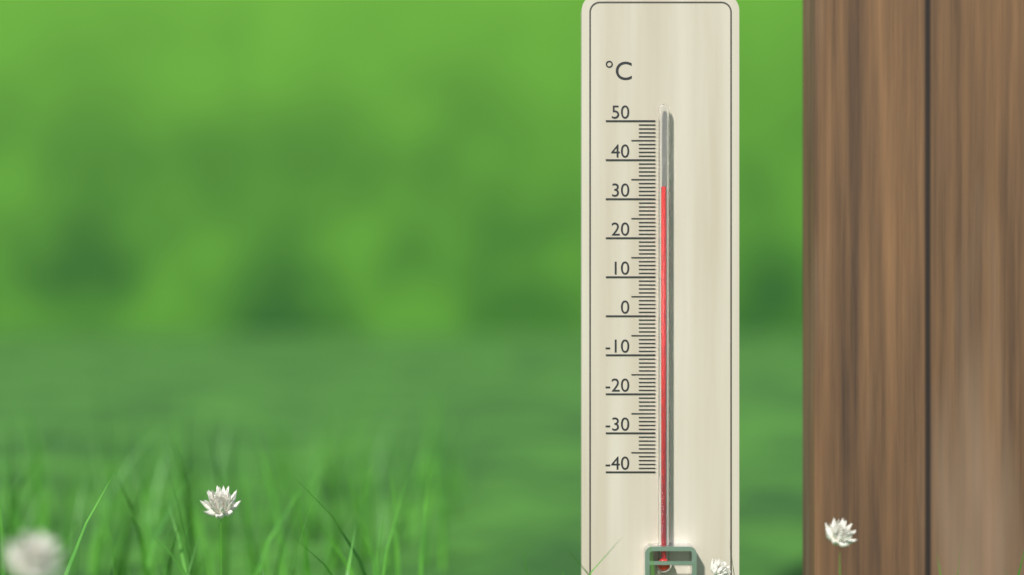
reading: 33 °C
